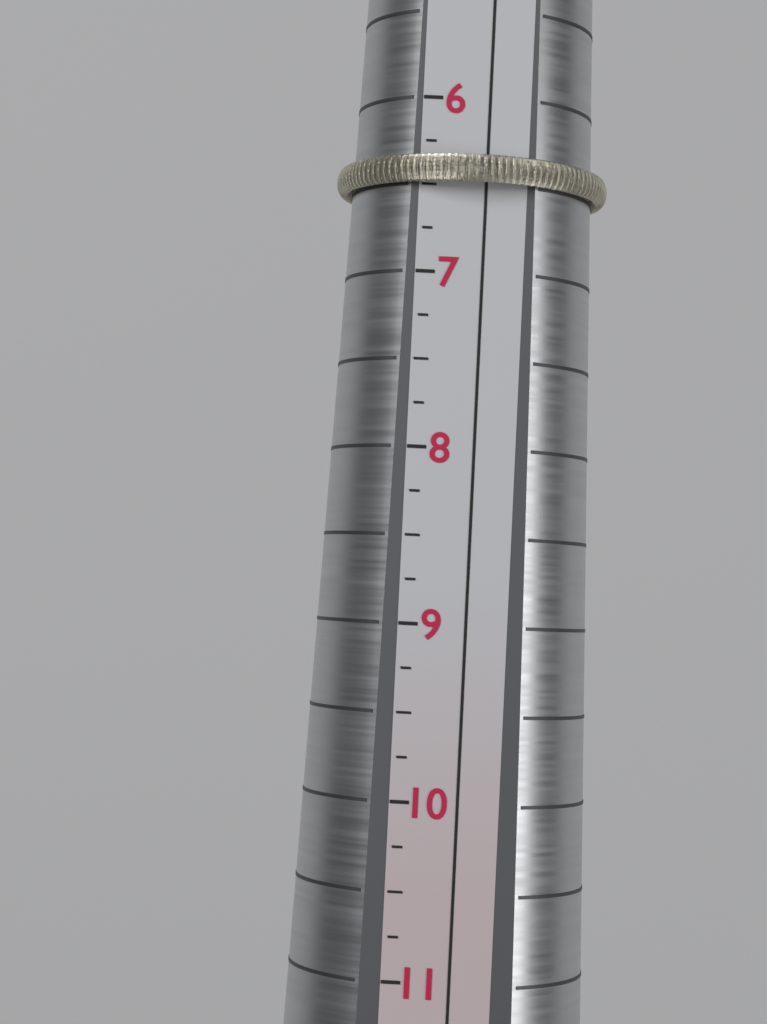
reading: 6.50 (no unit)
